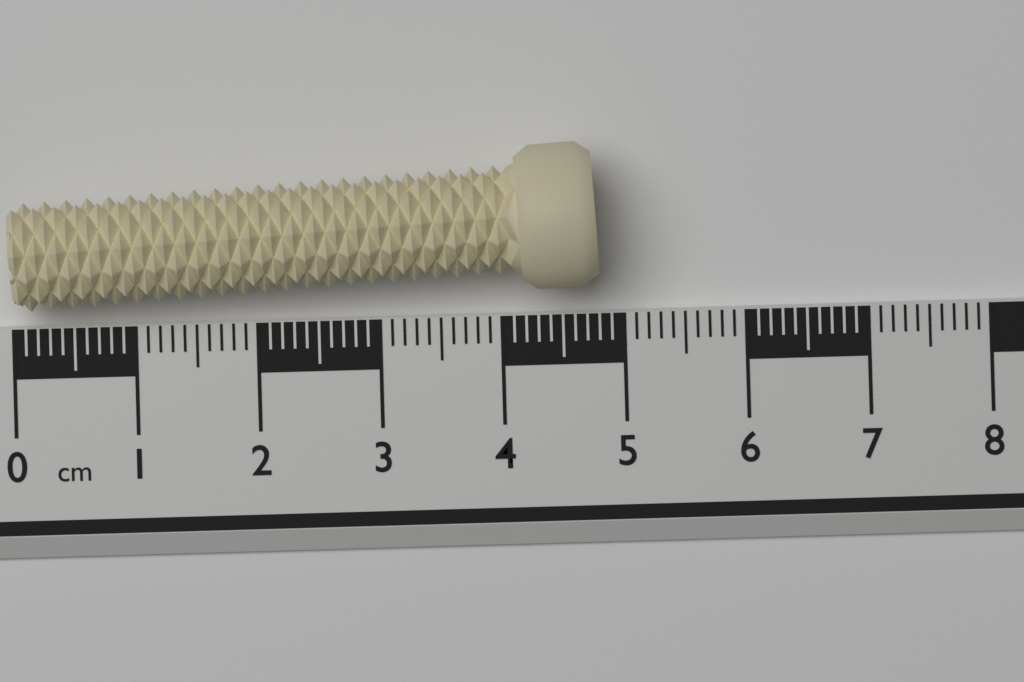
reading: 4.8 cm
